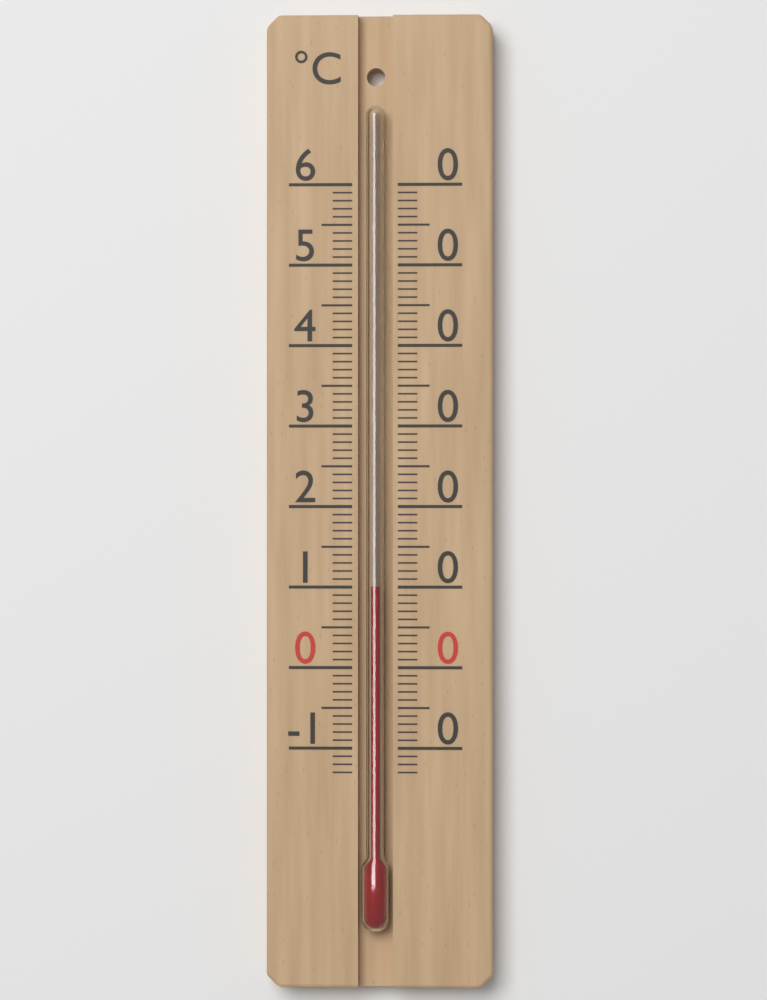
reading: 10 °C
